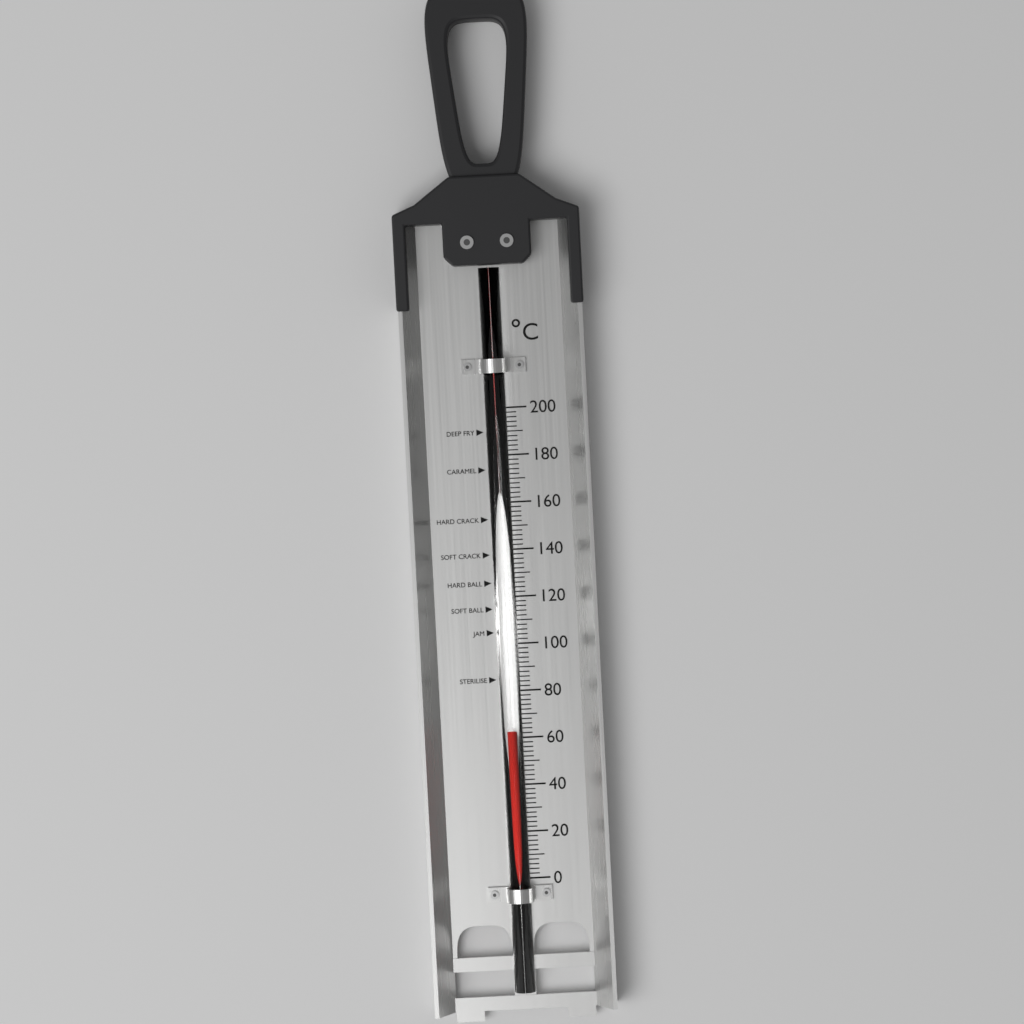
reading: 64 °C
